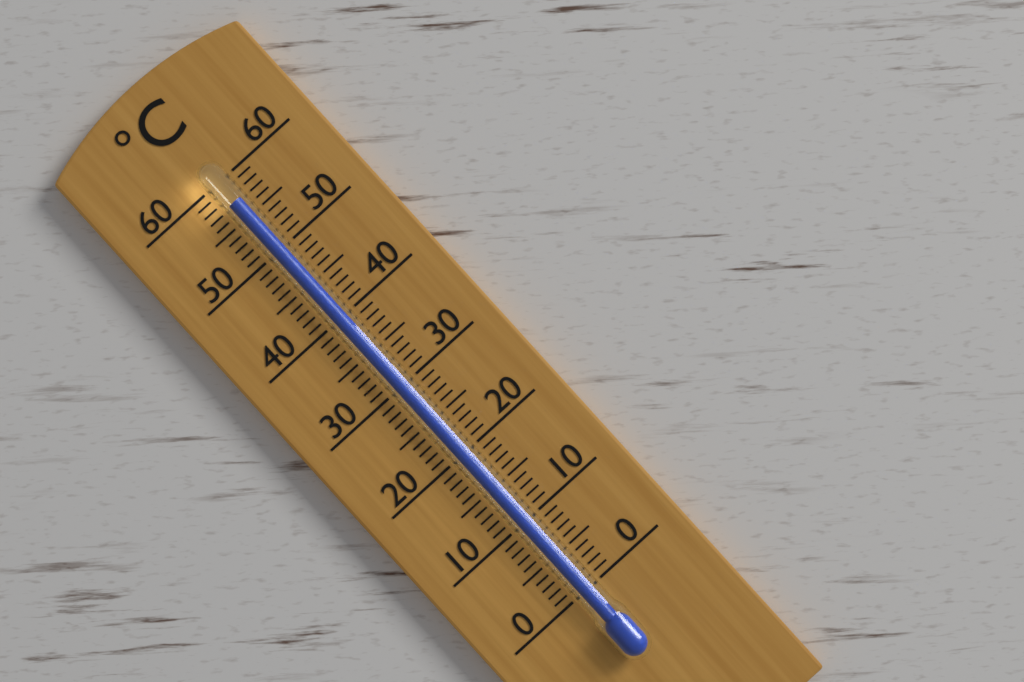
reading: 57 °C
